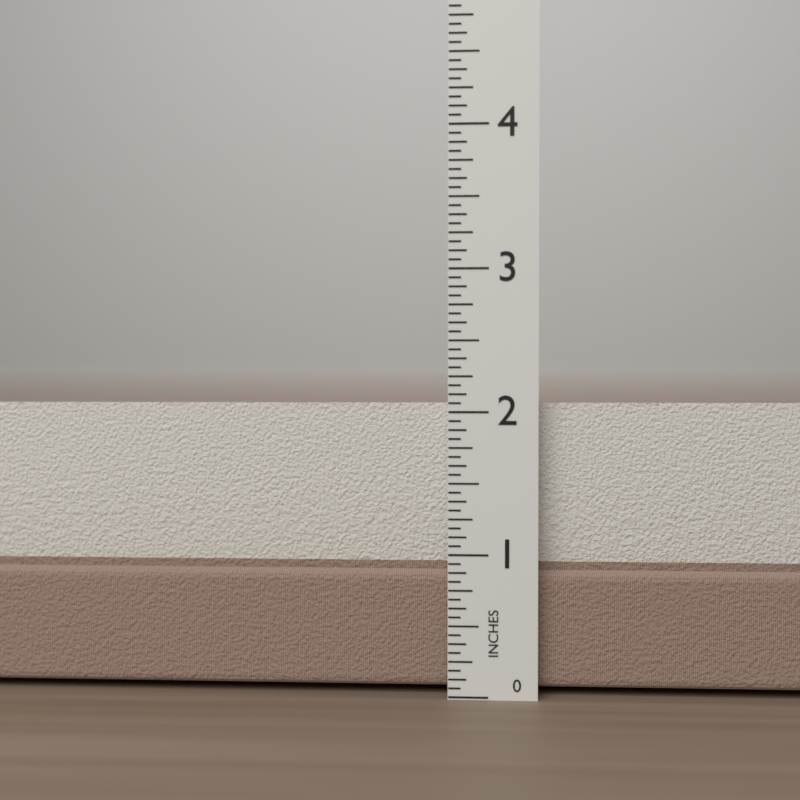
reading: 2.0625 in
